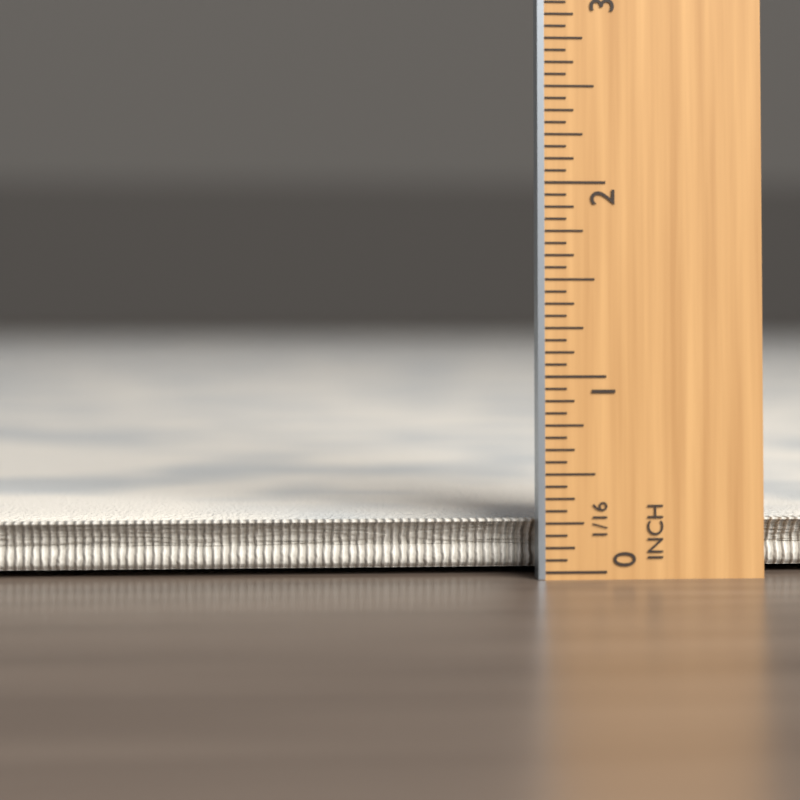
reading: 0.2500 in
